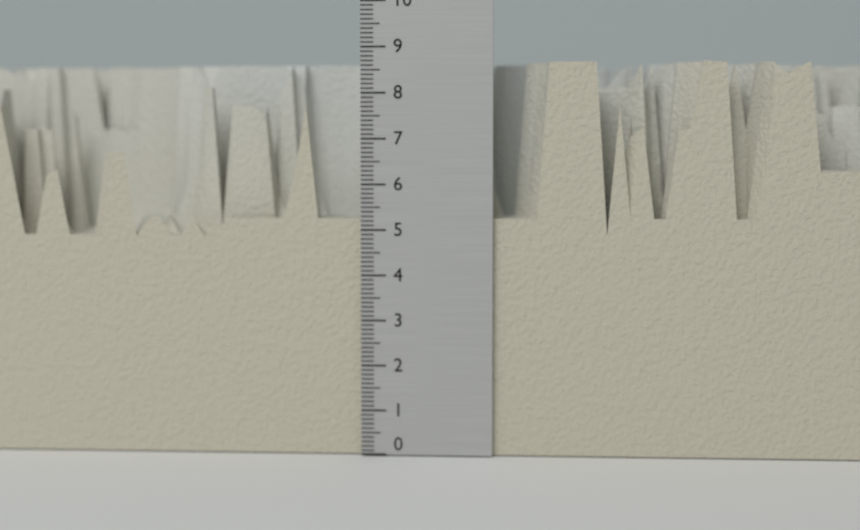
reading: 8.7 (no unit)
